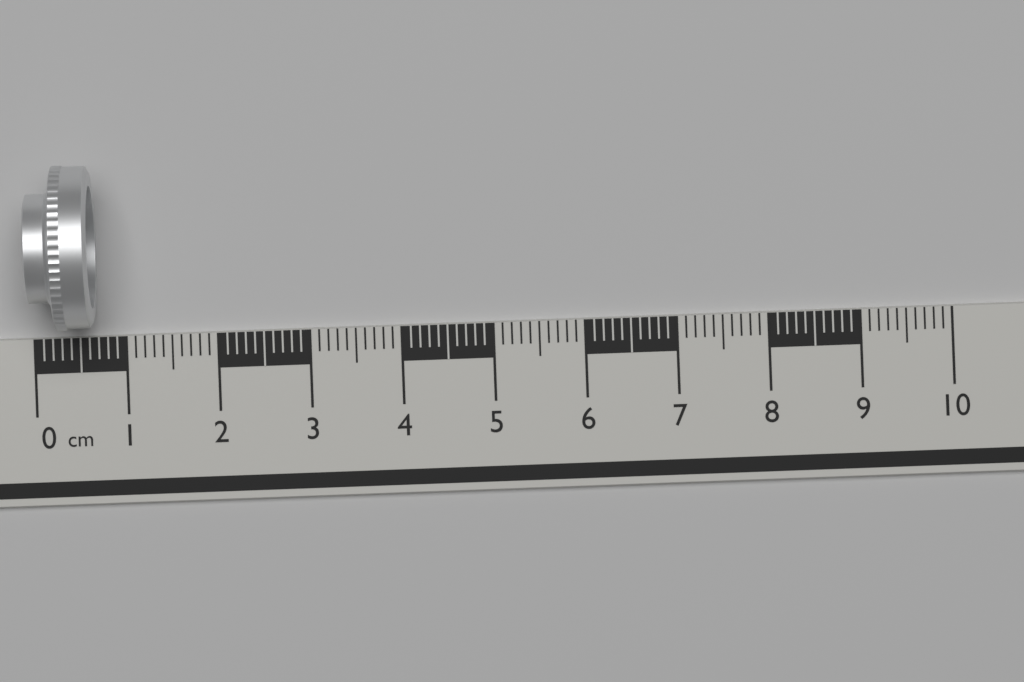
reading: 0.7 cm
